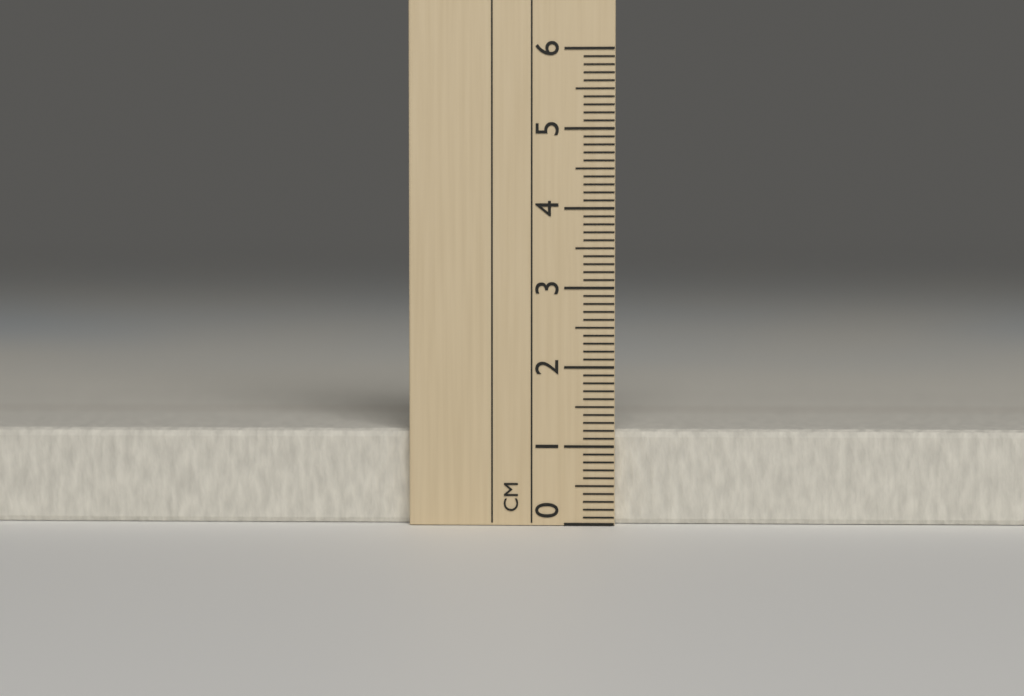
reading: 1.2 cm
